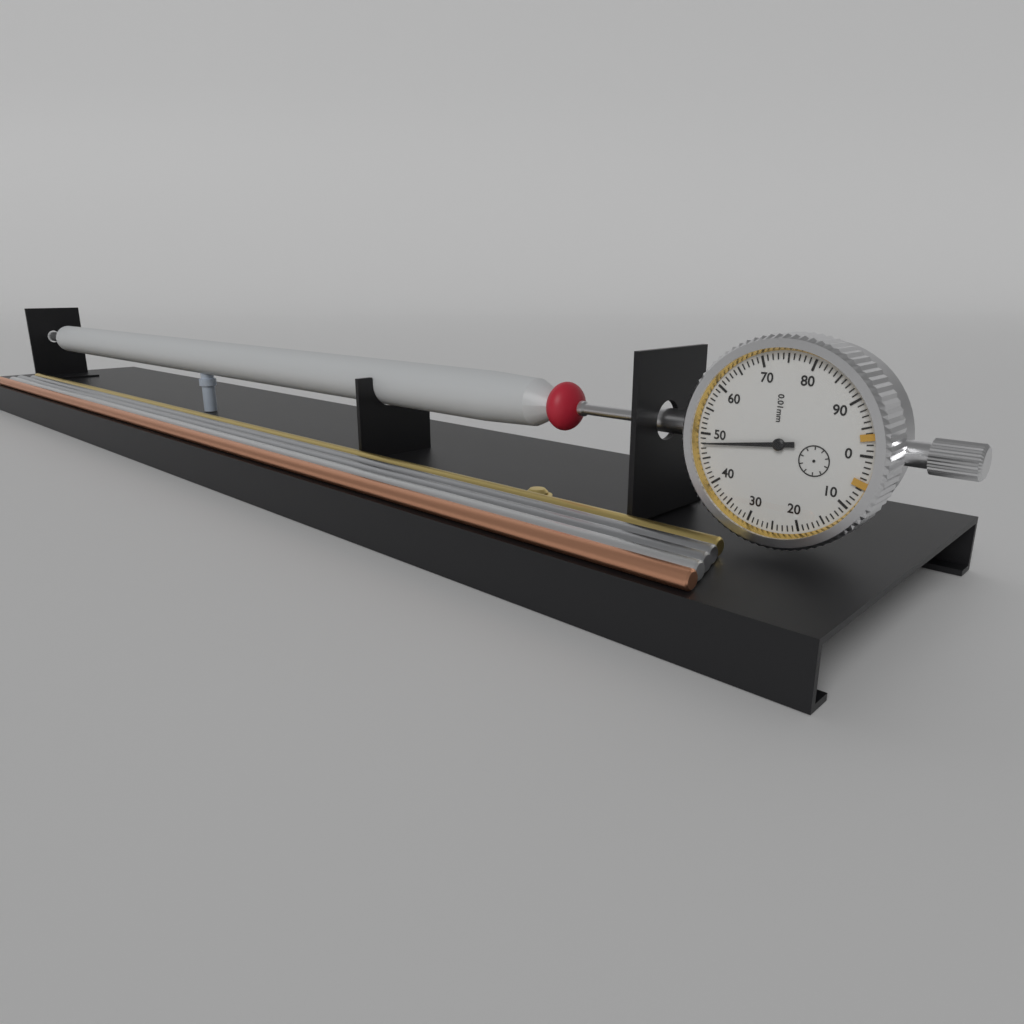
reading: 0.48 mm
